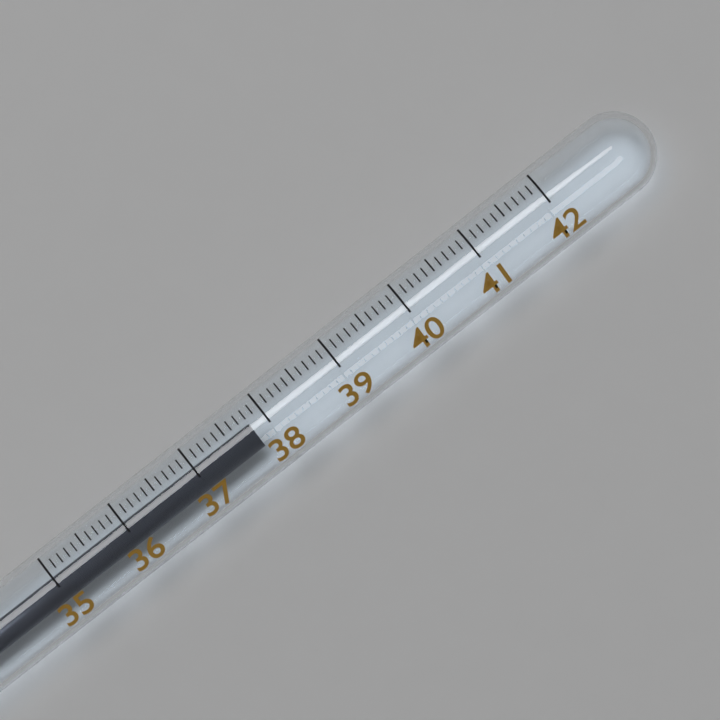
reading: 37.8 (no unit)
